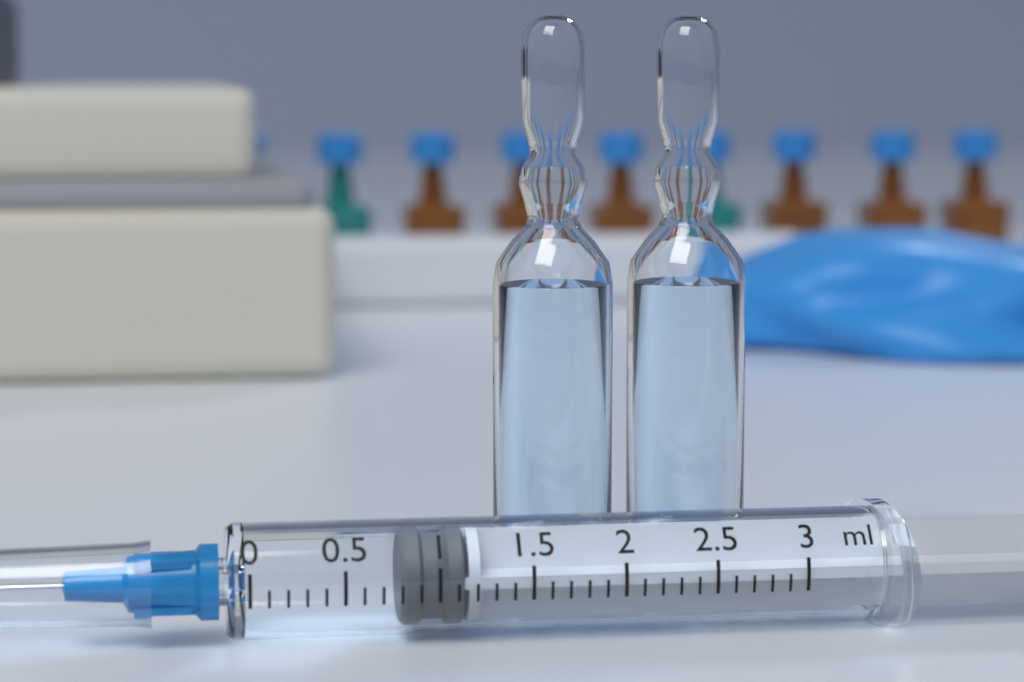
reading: 0.8 ml
